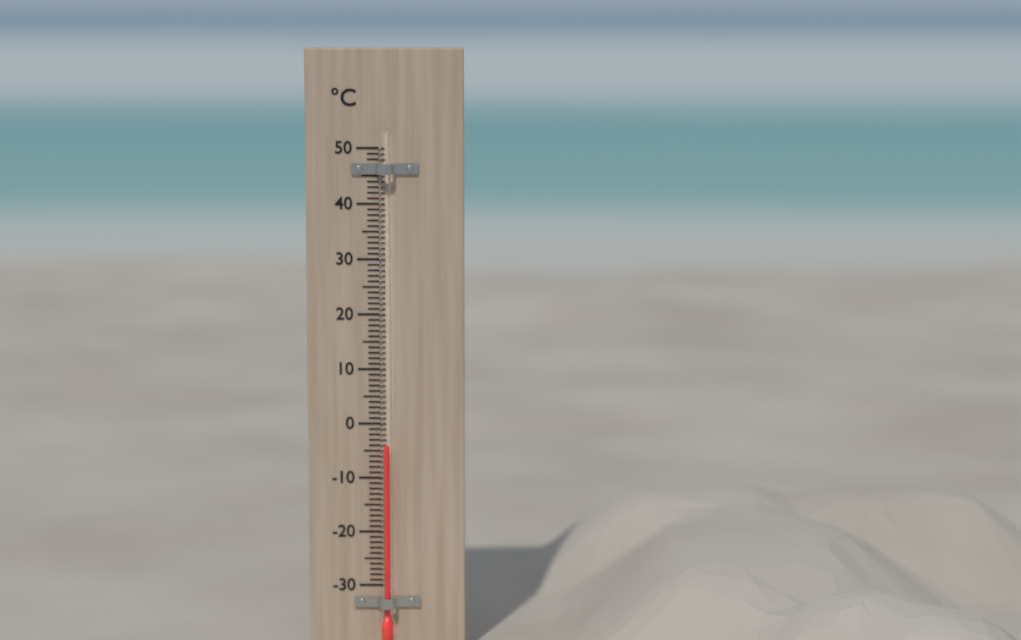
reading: -4 °C
